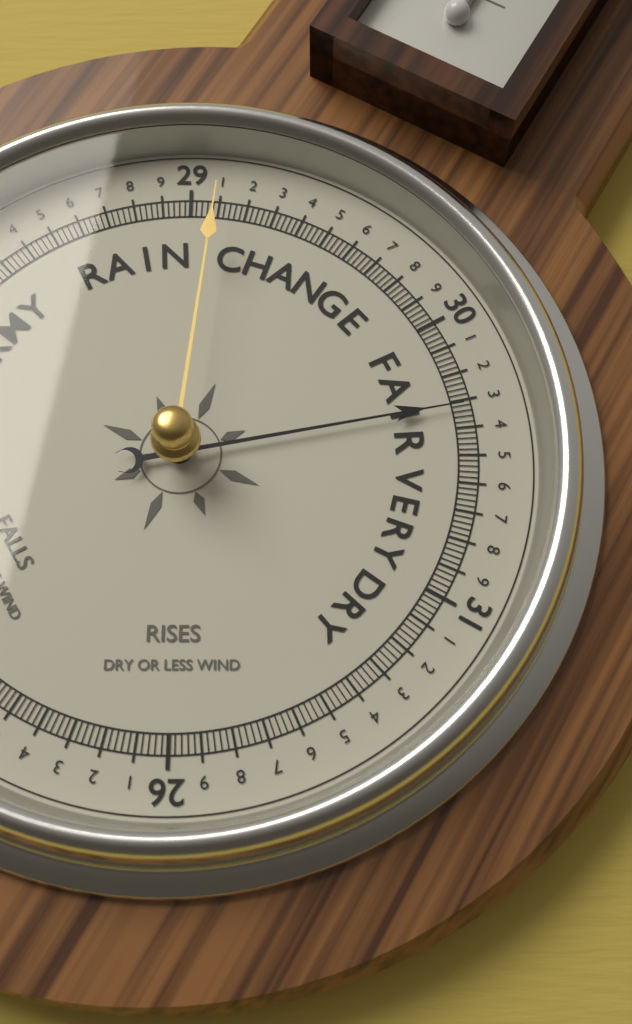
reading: 30.32 (no unit)
